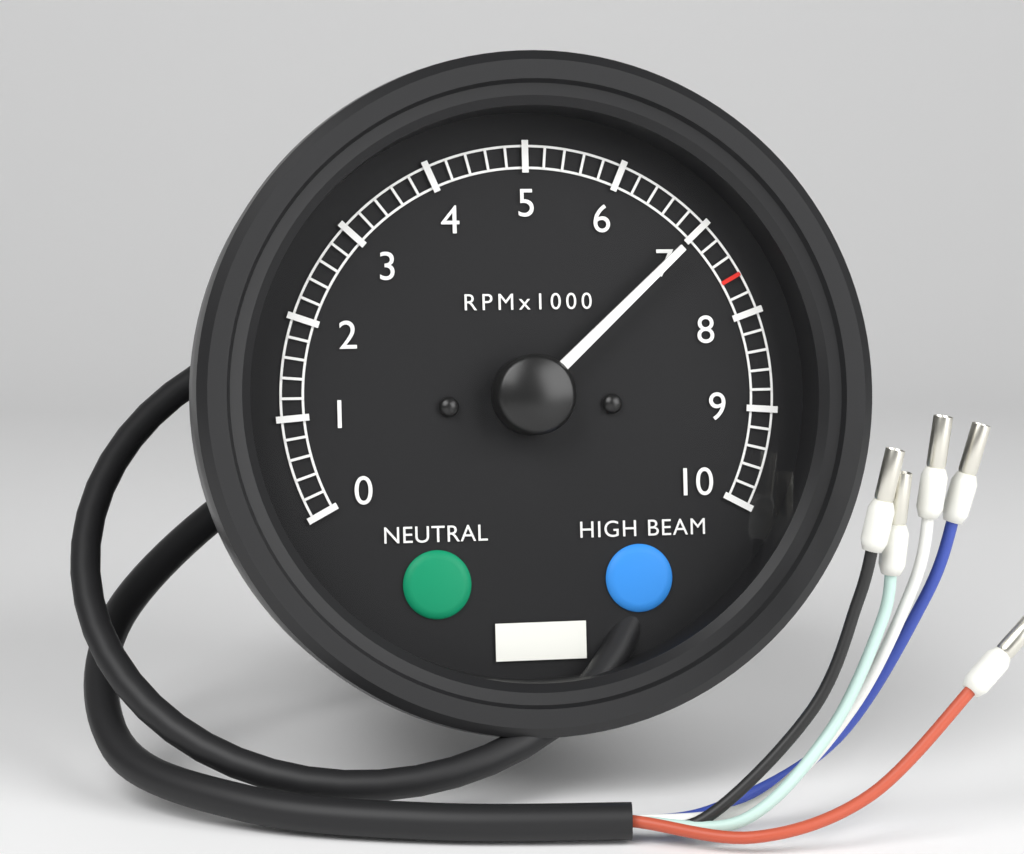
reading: 7000 RPM
